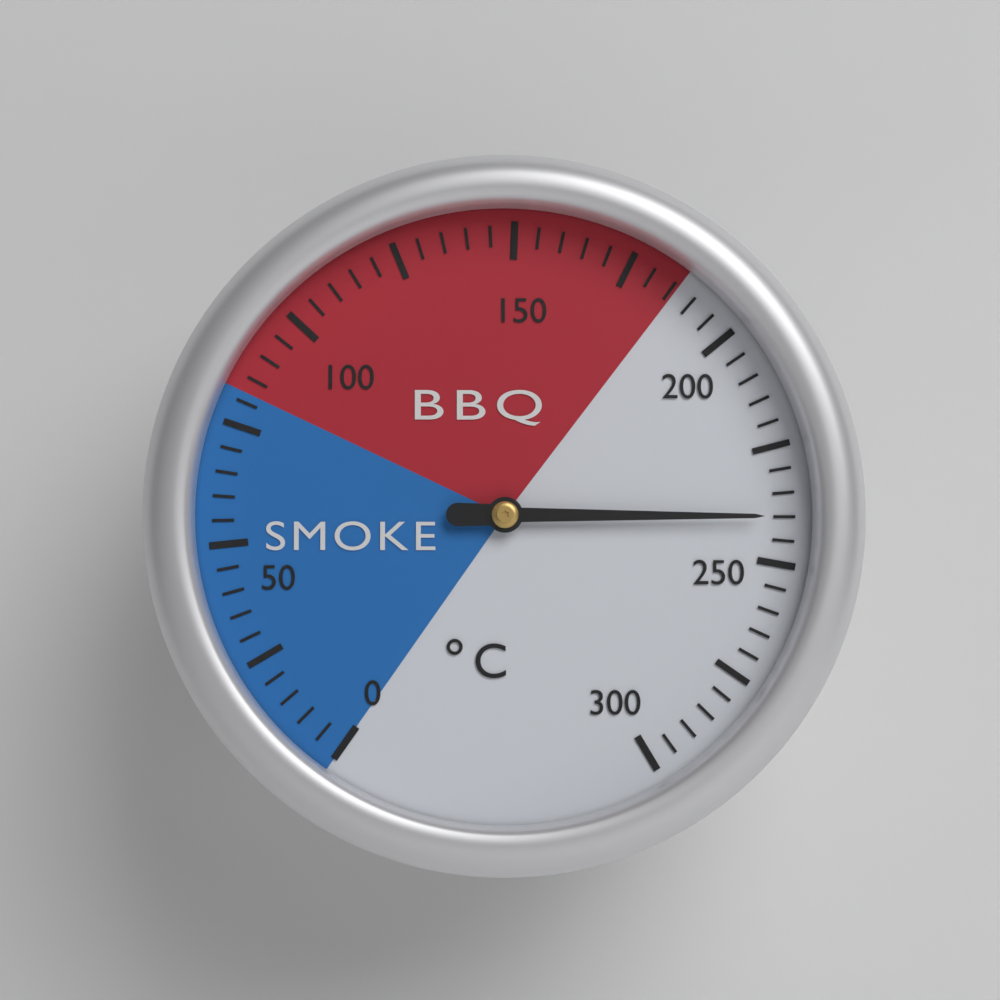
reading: 240 °C
